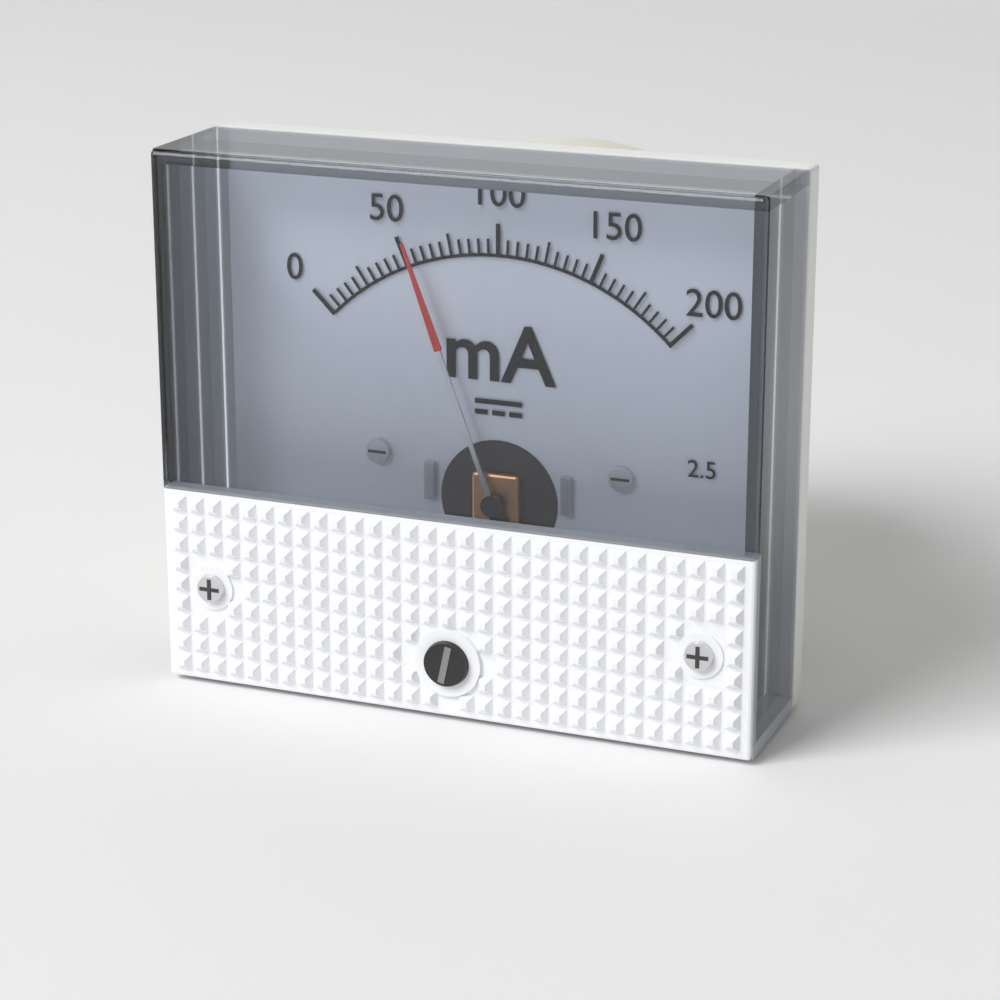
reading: 55 mA
